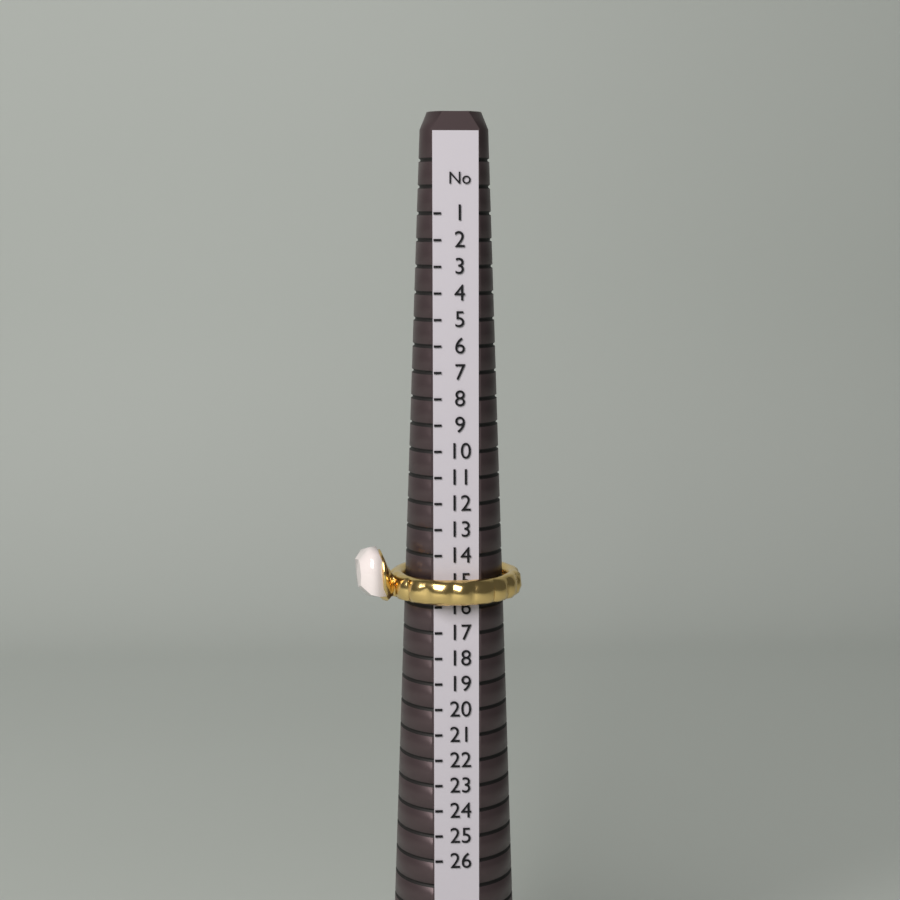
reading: 16 (no unit)
